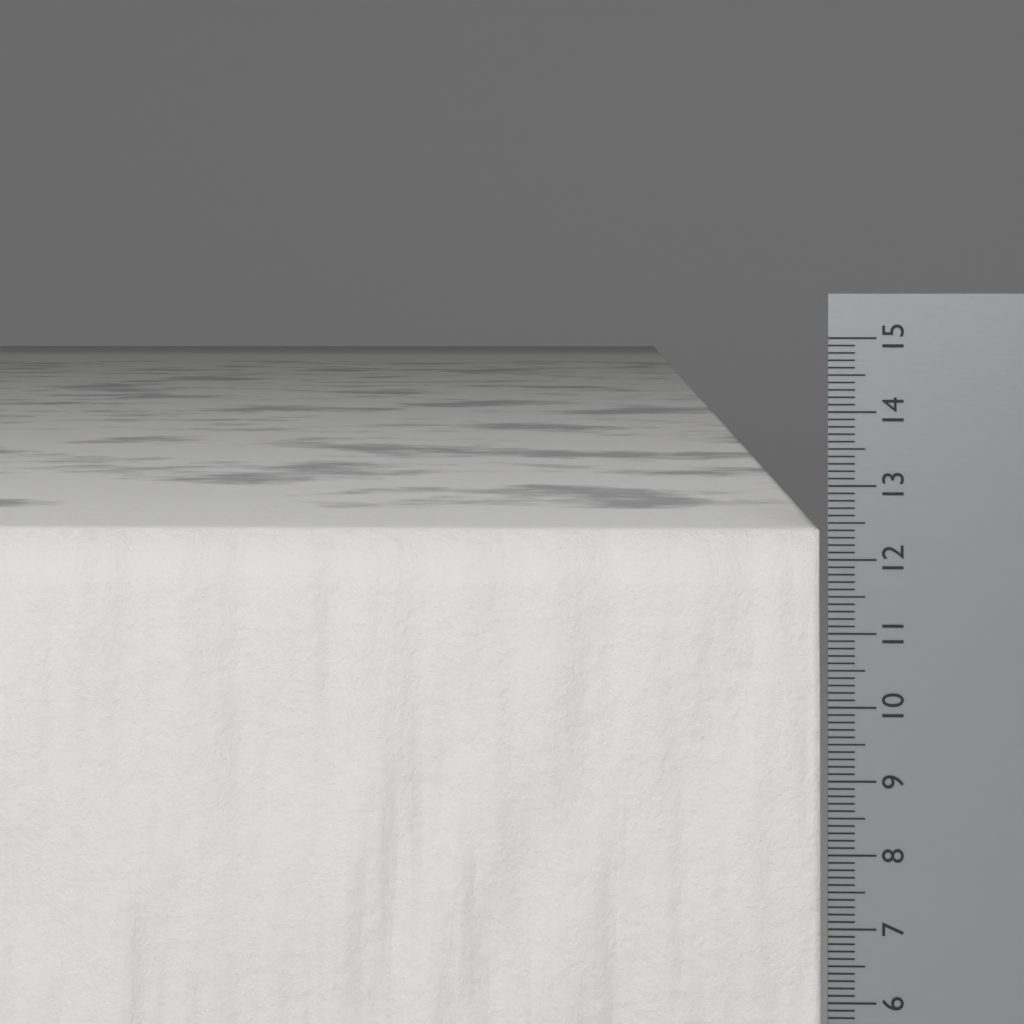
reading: 12.4 cm
